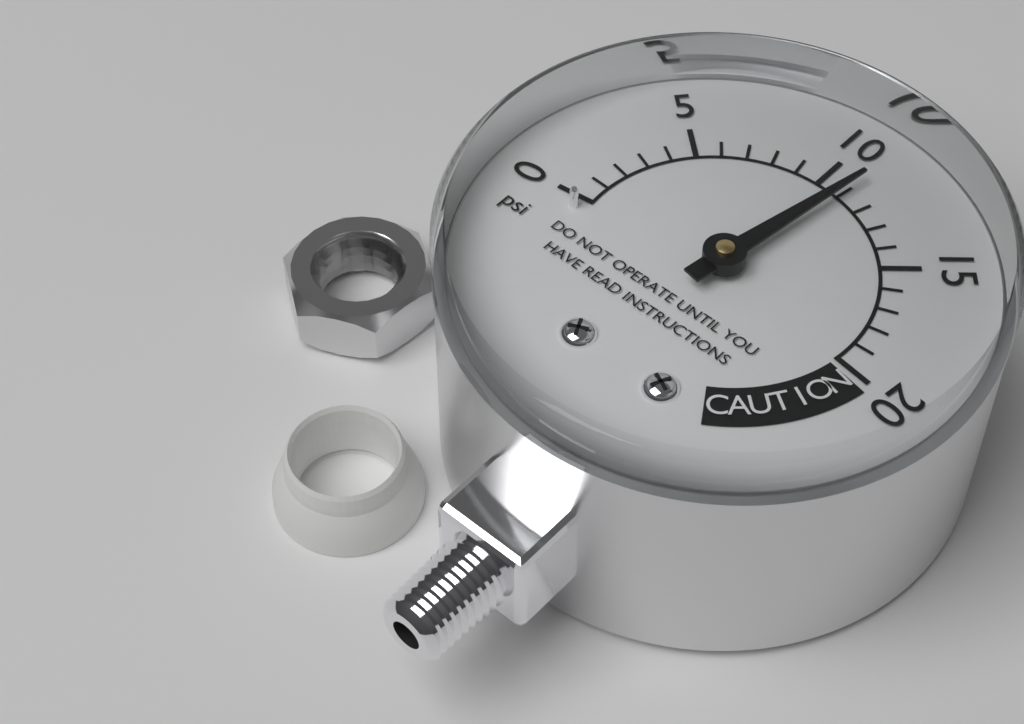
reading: 11 psi
